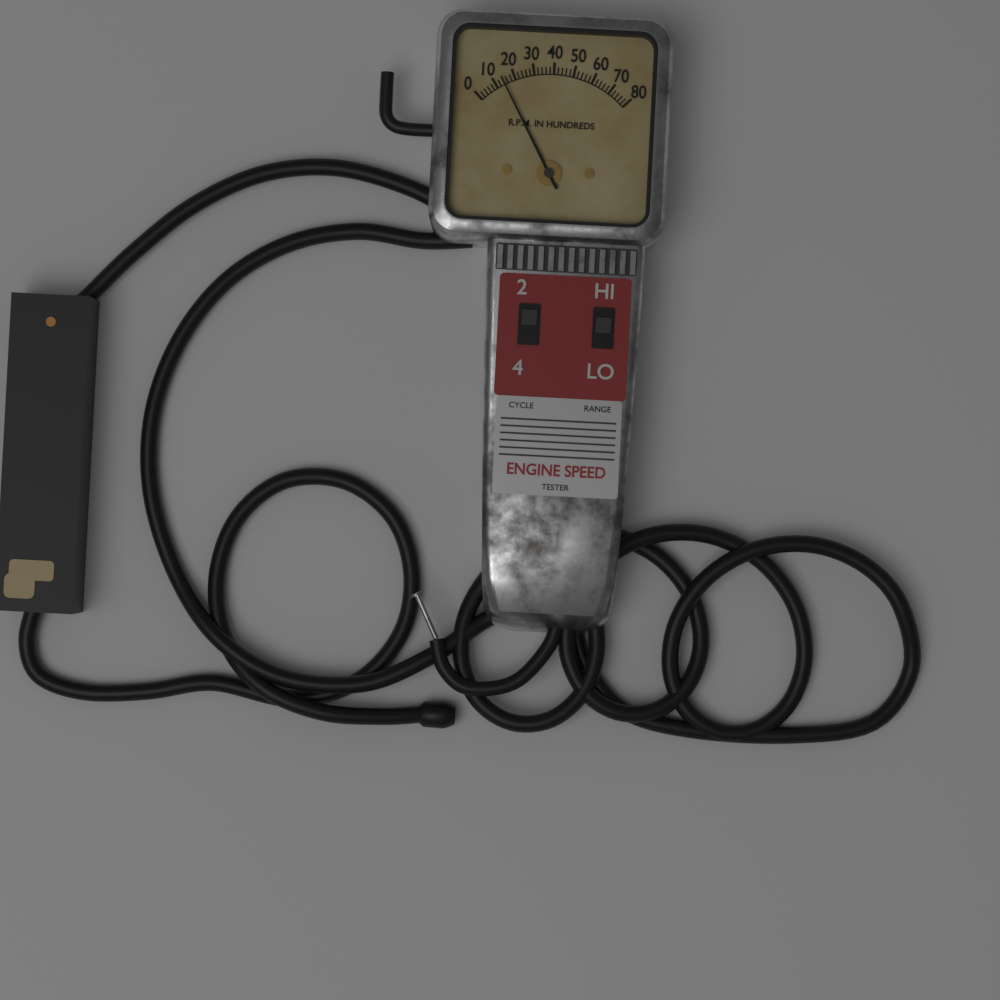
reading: 1400 RPM
